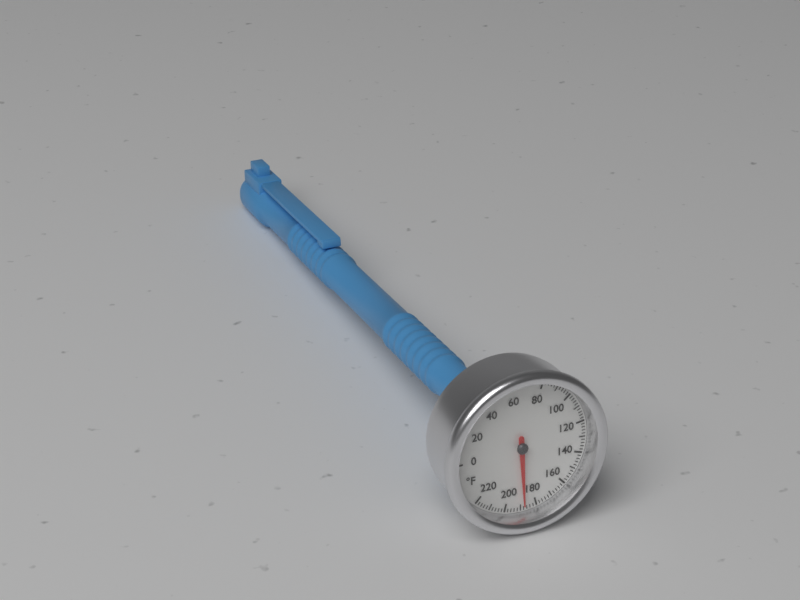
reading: 188 °F
